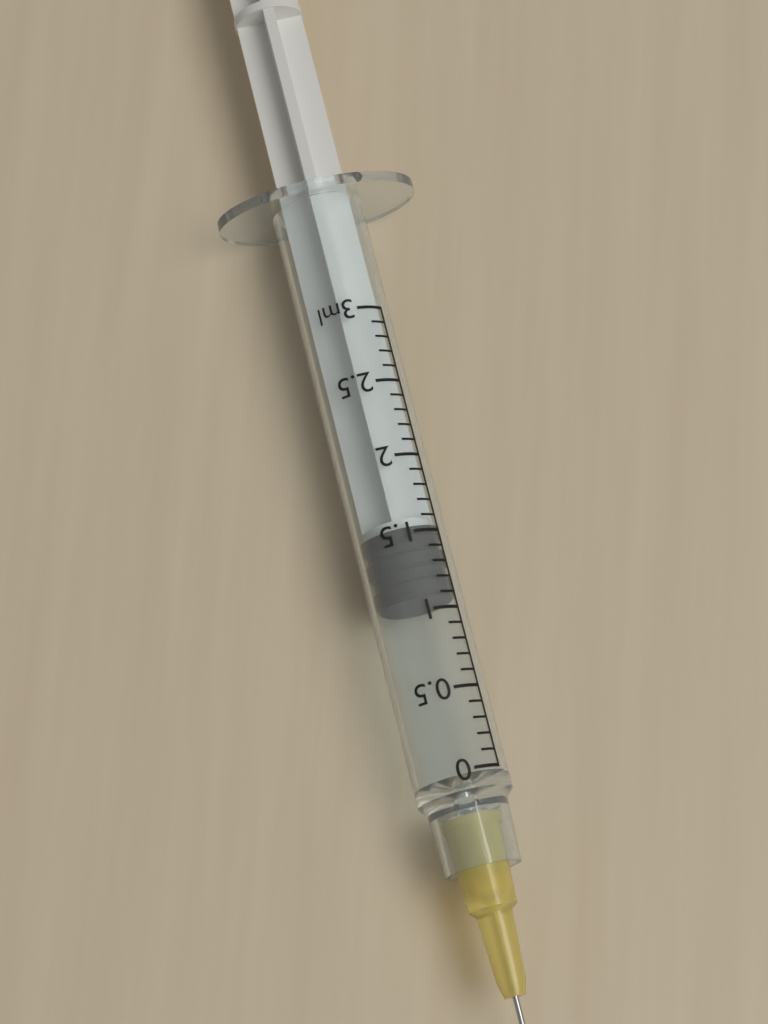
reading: 1.1 ml
